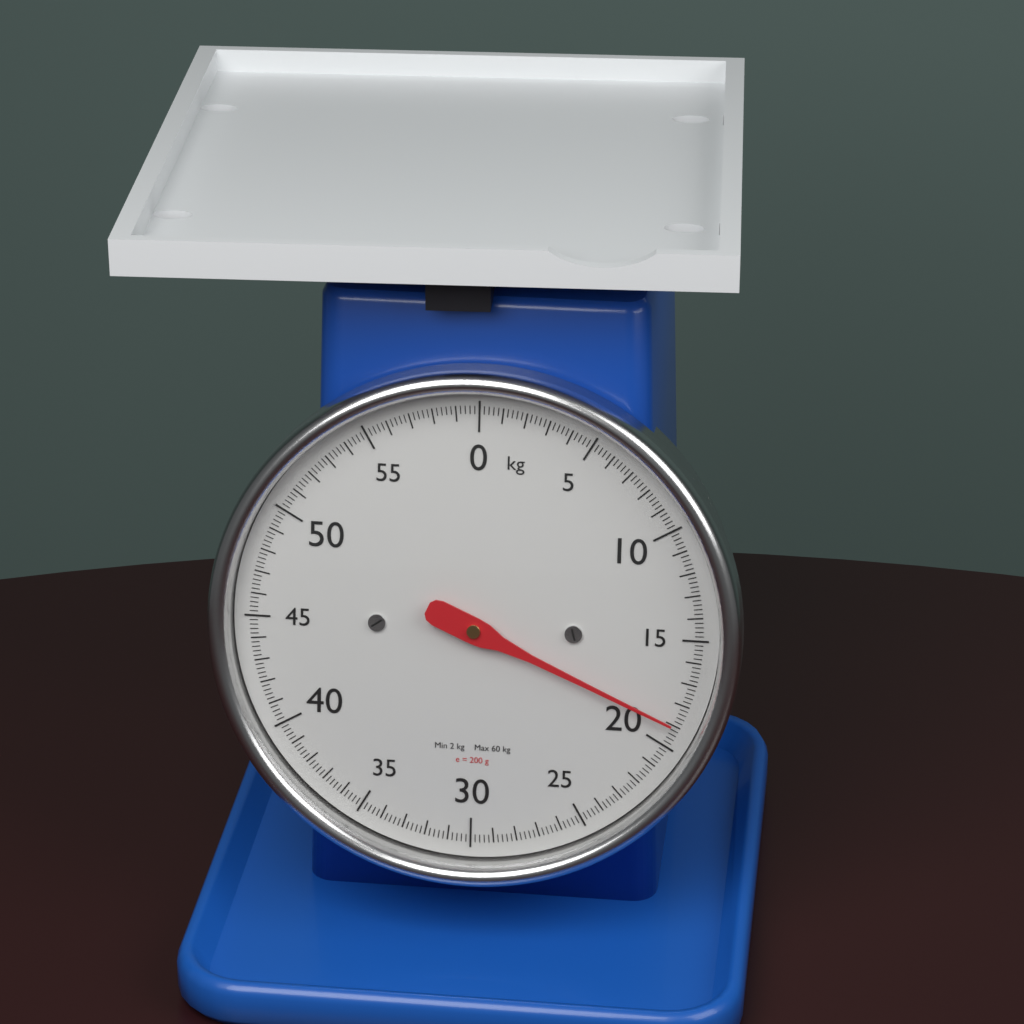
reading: 19.0 kg
